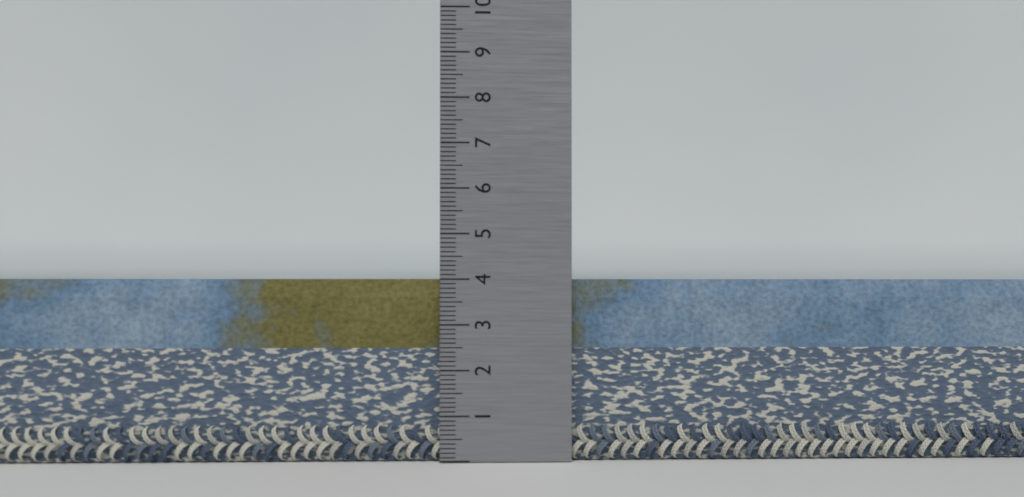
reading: 4.0 (no unit)
